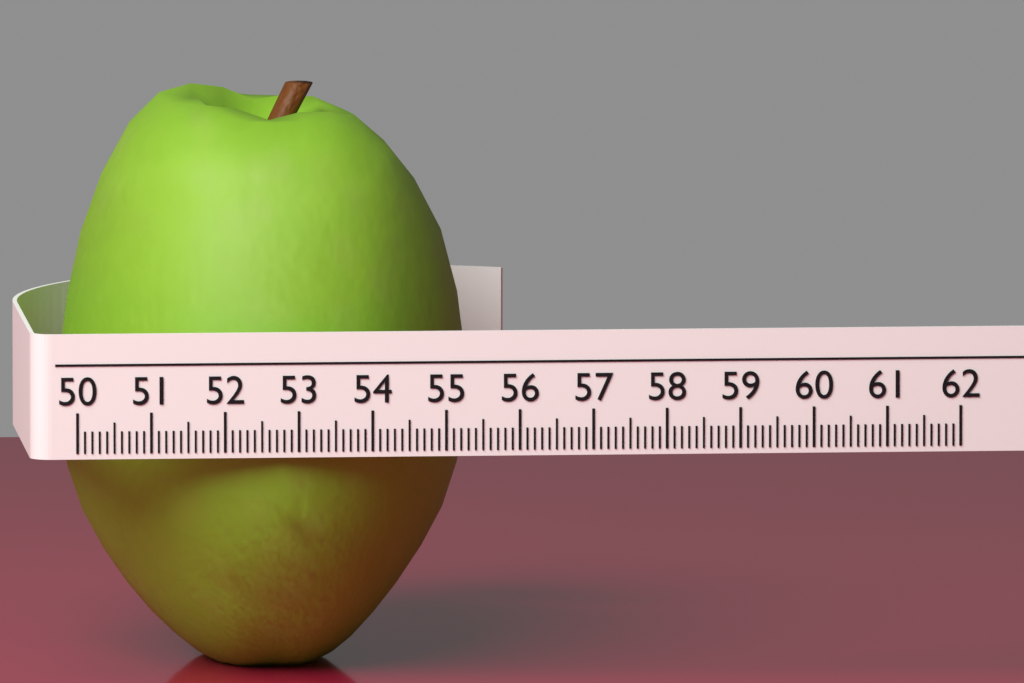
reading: 55.6 (no unit)
